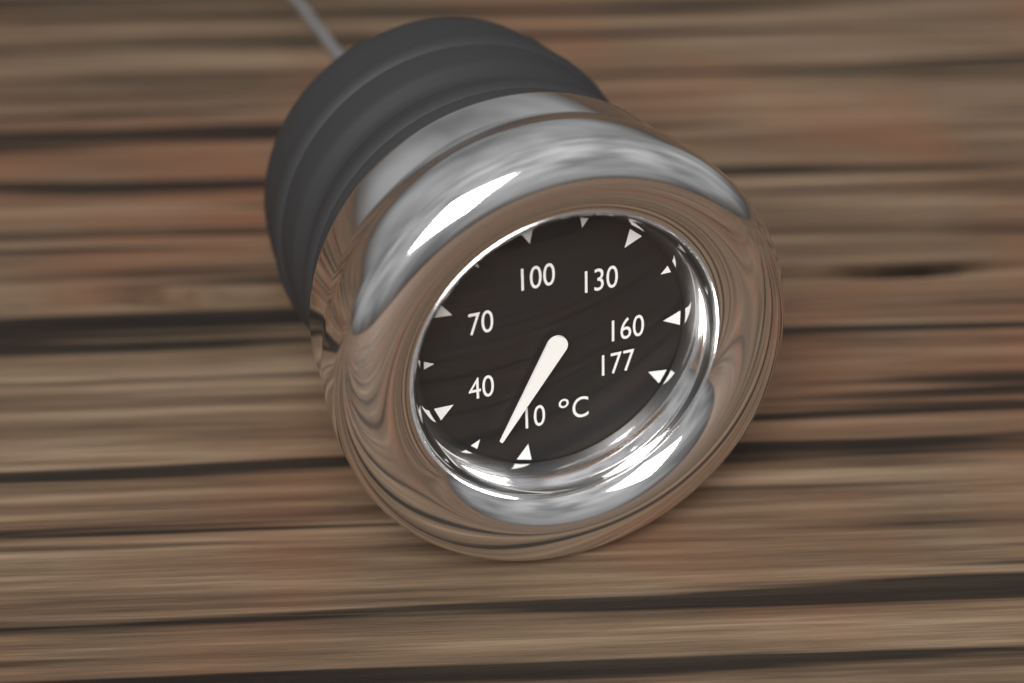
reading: 20 °C
